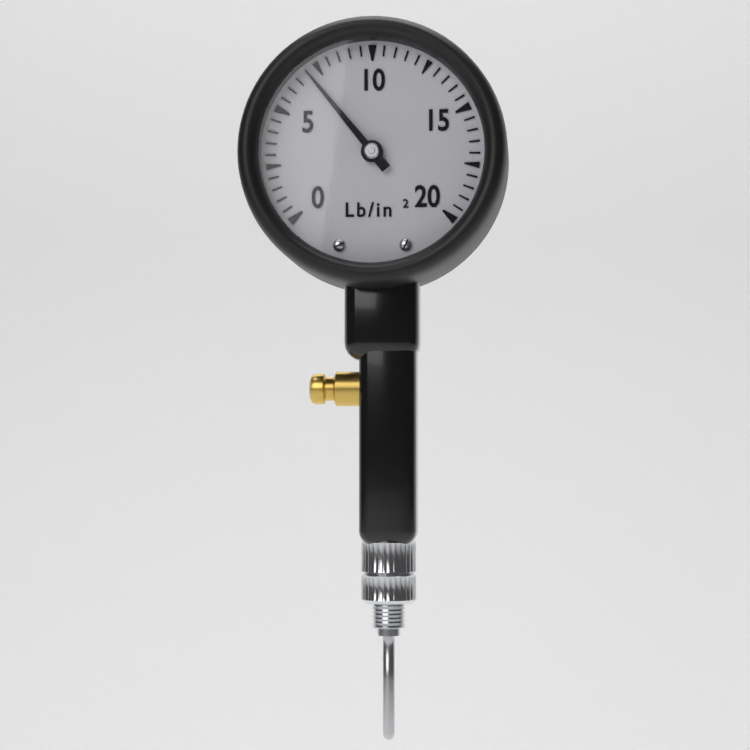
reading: 7.0 lb/in²
